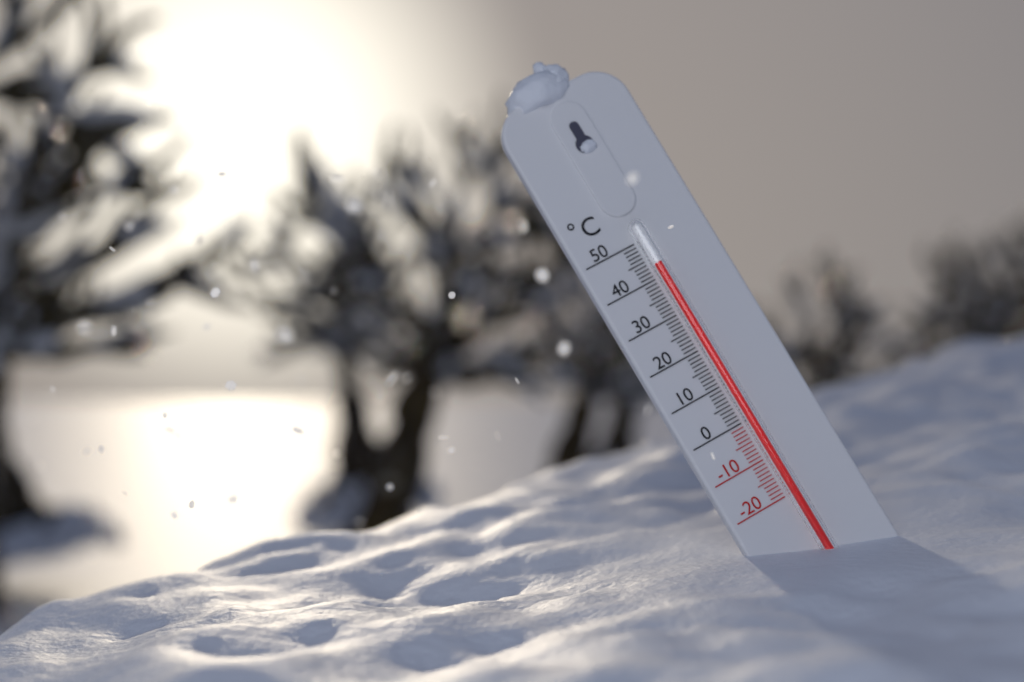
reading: 43 °C
